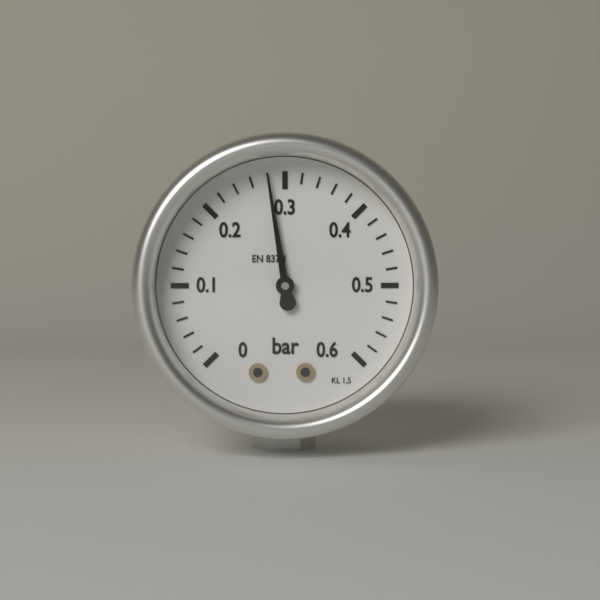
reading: 0.28 bar
